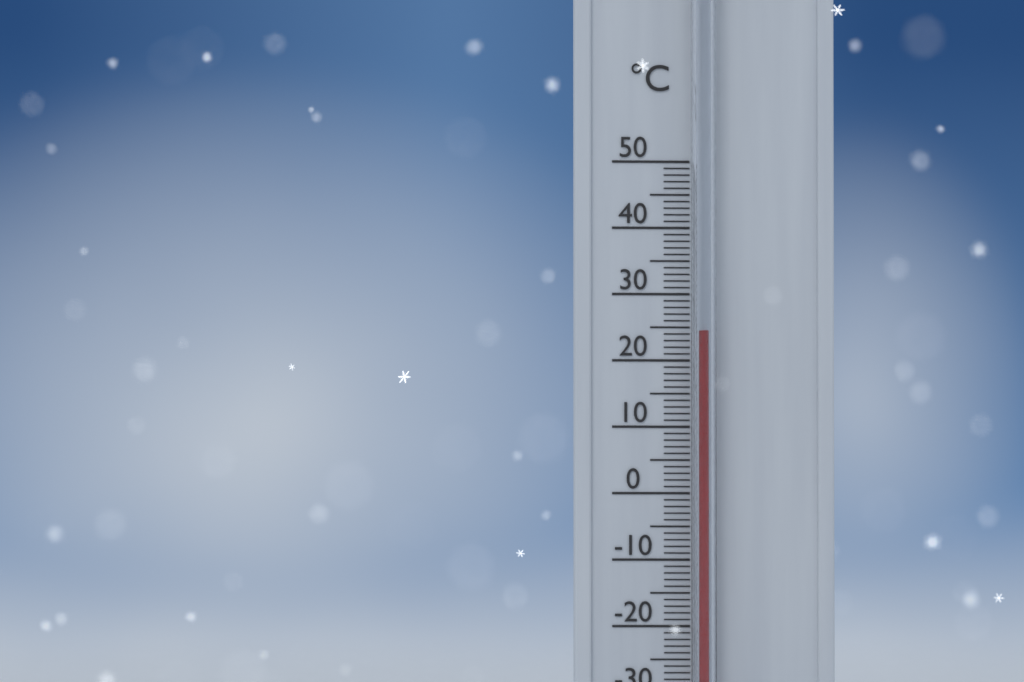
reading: 24 °C
